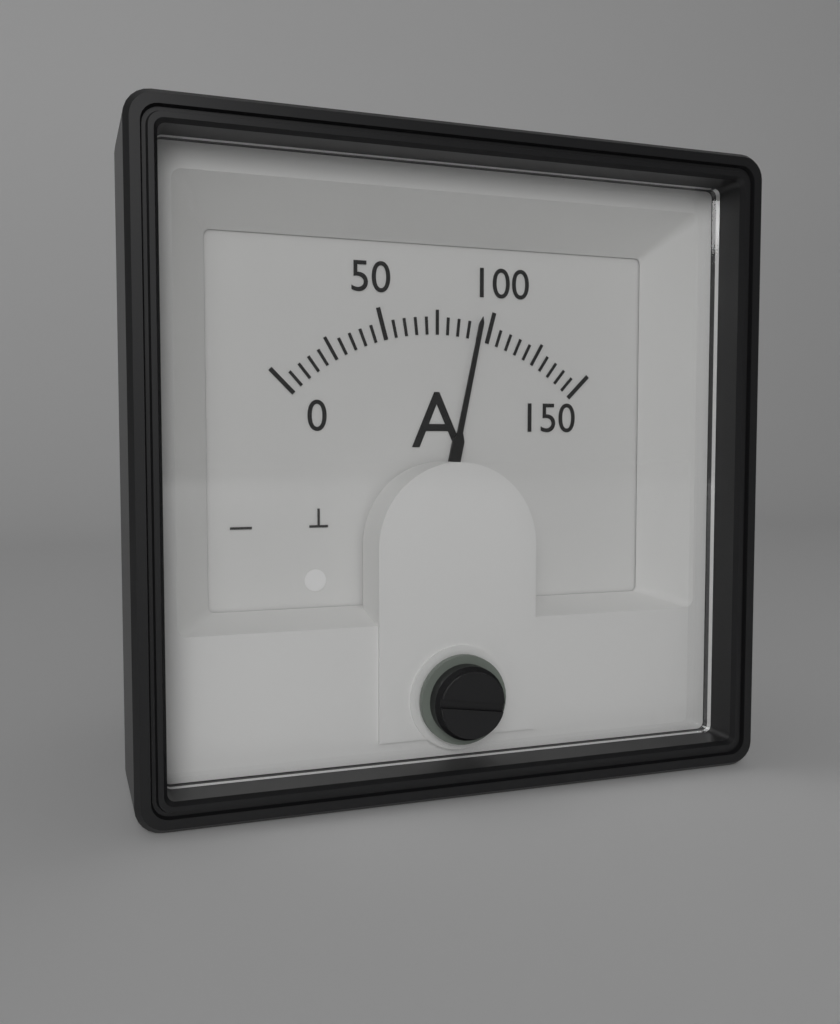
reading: 95 A
